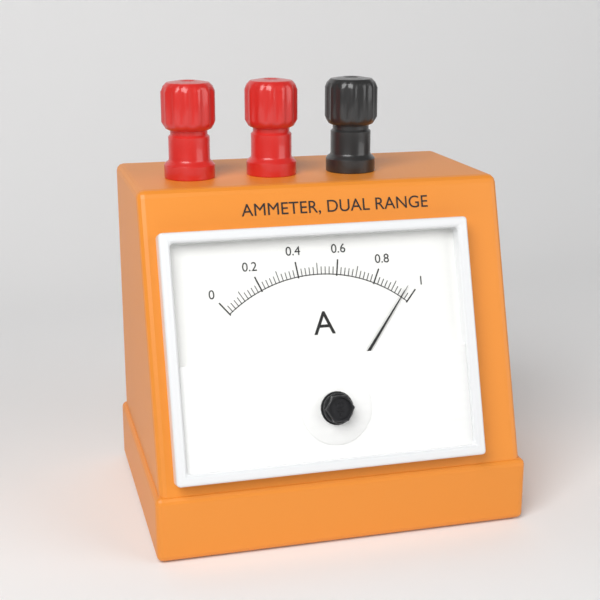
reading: 0.96 A
